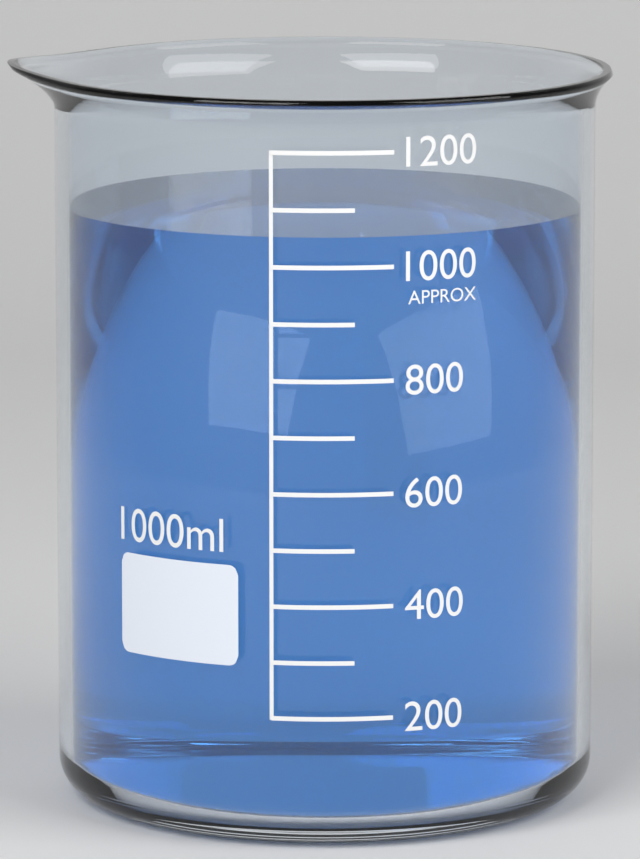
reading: 1050 ml
